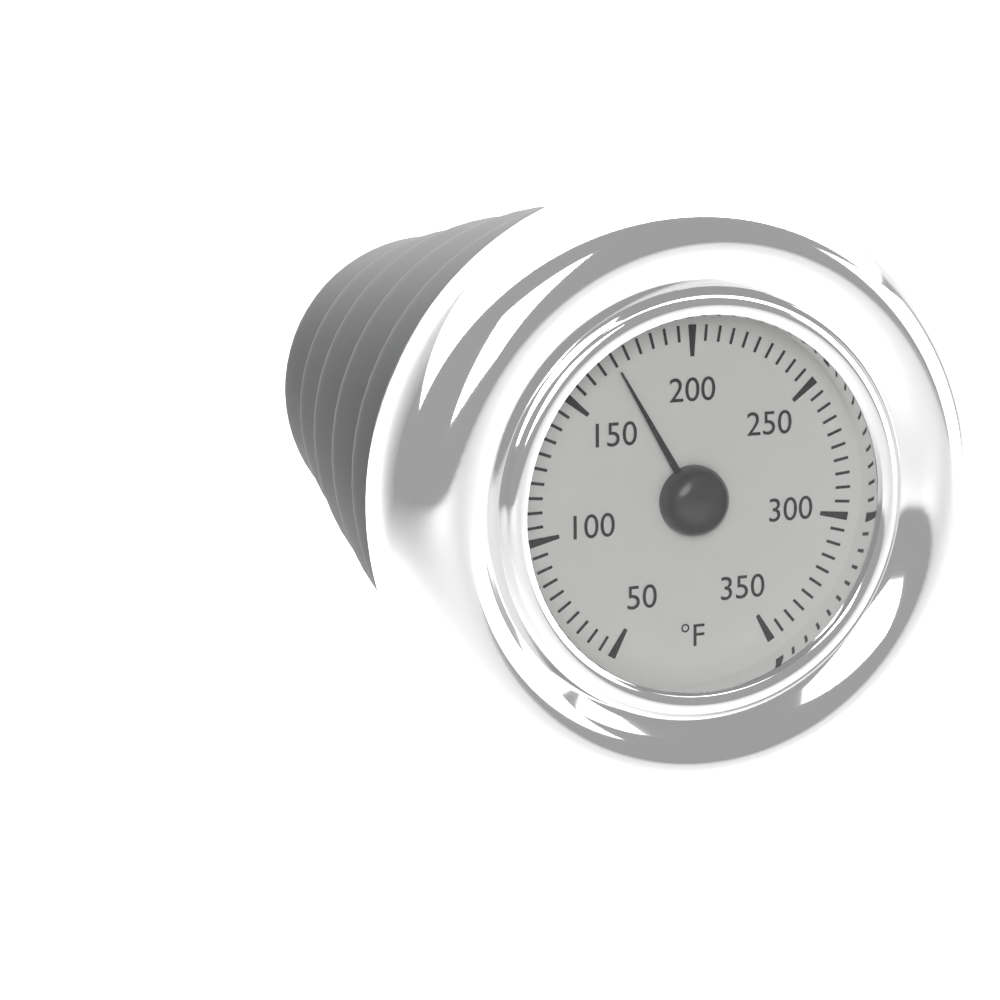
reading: 170 °F
